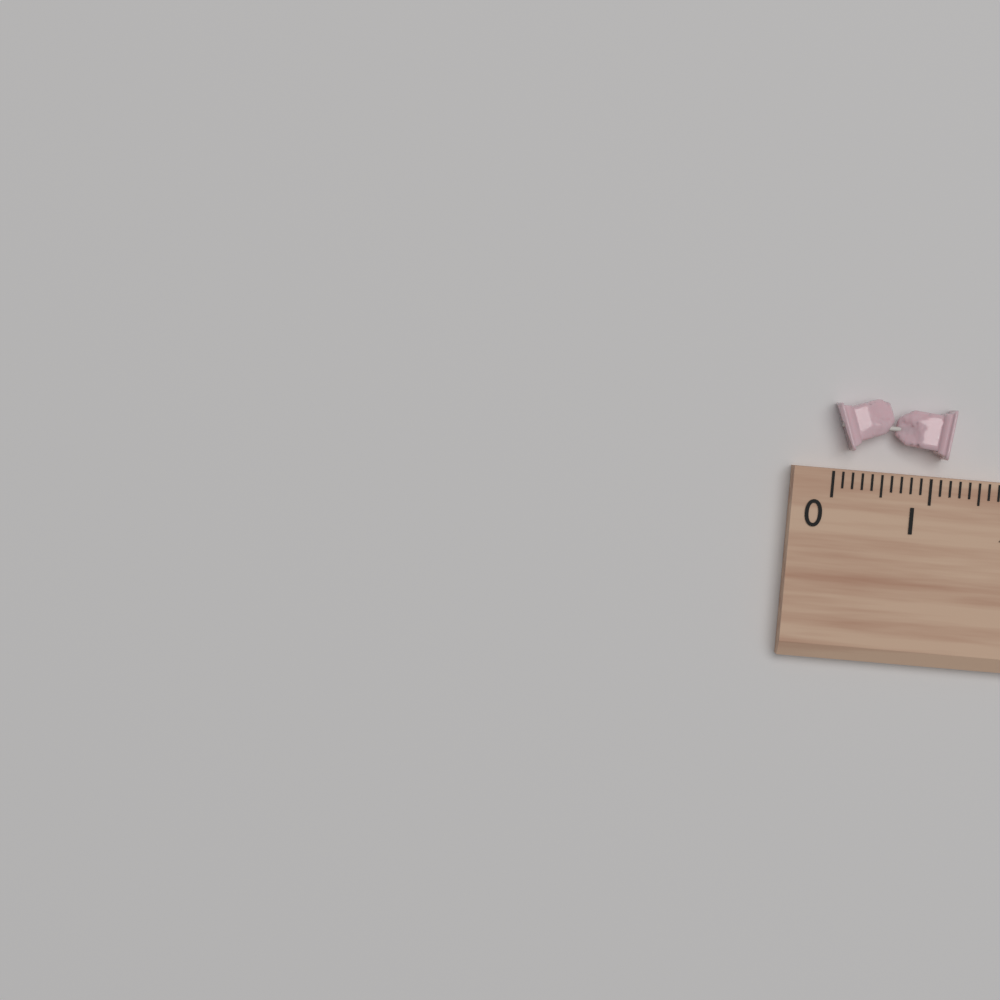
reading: 1.2 (no unit)
